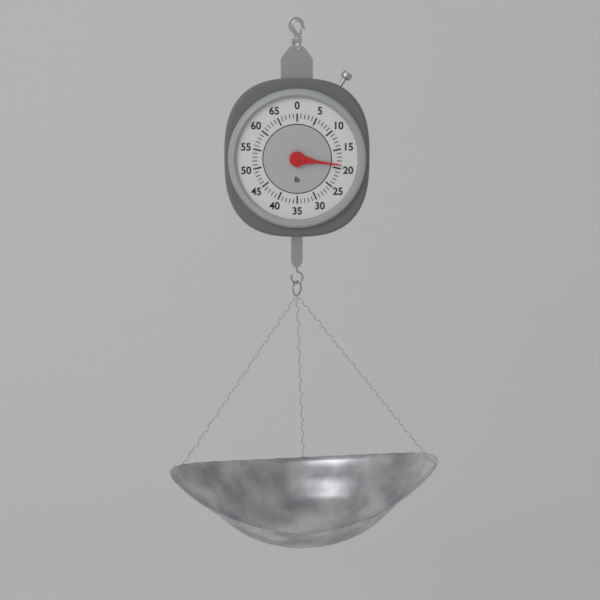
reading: 19 lb
